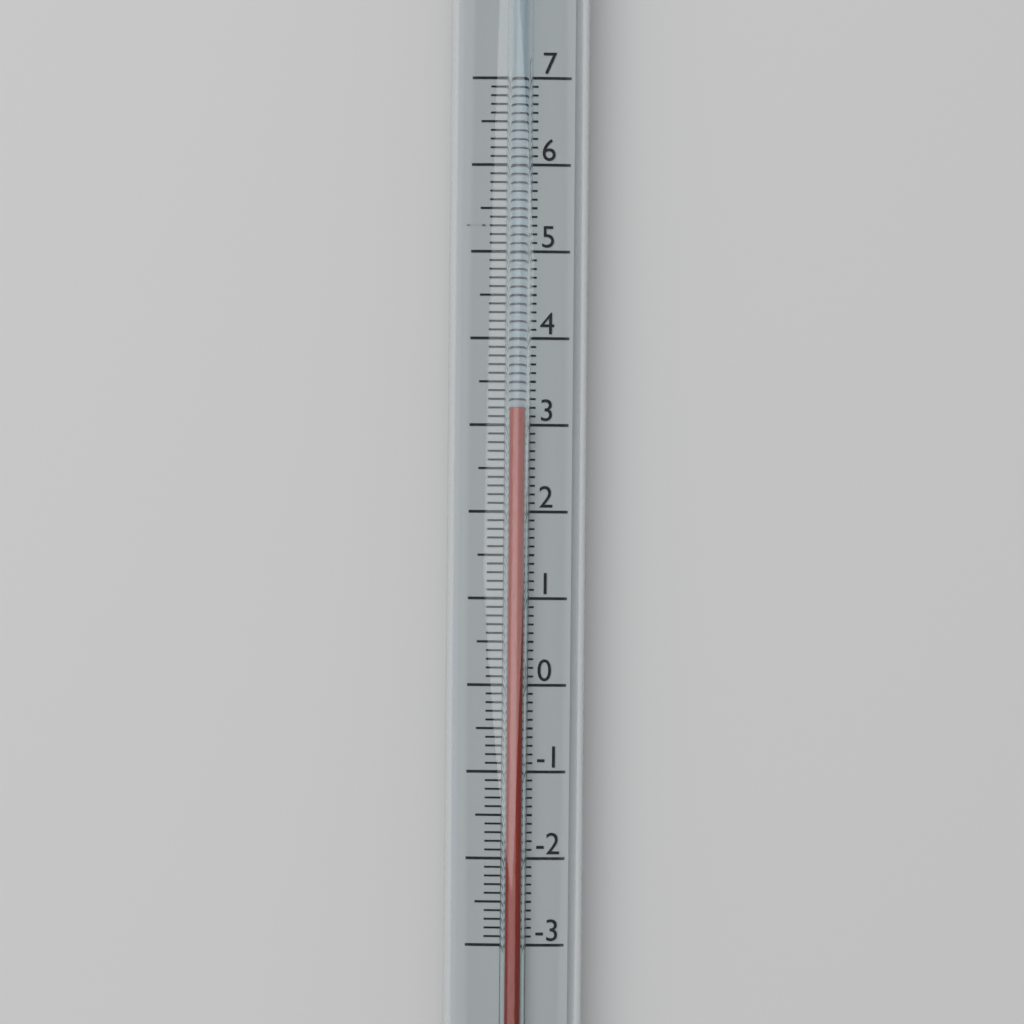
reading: 3.2 (no unit)
